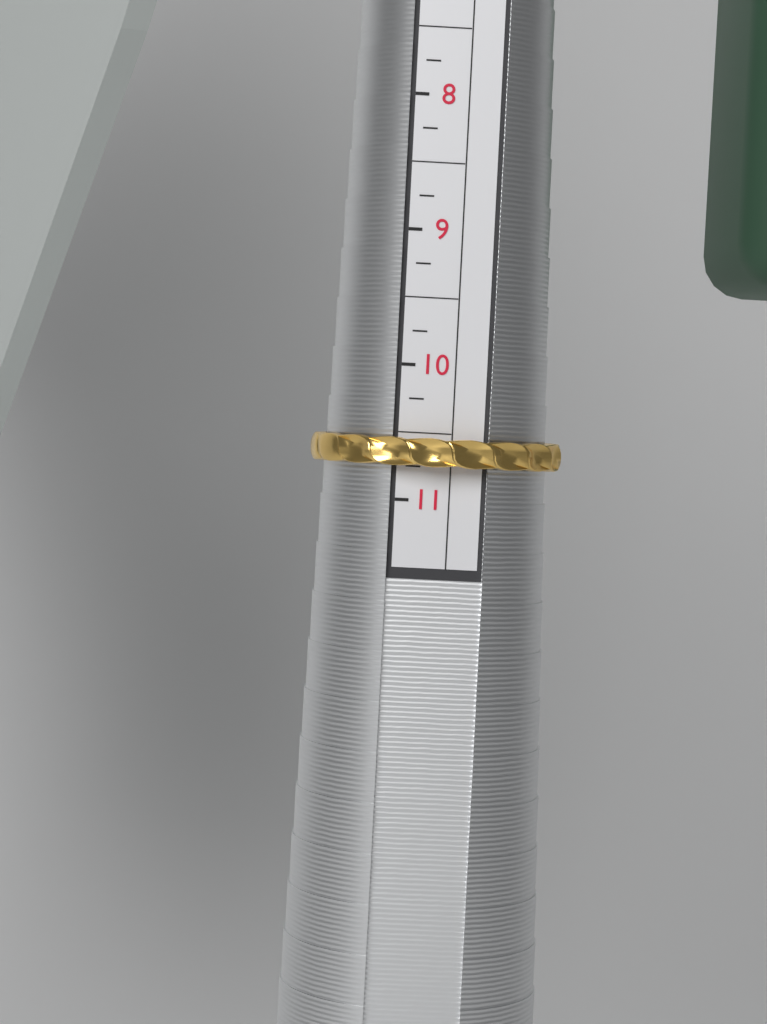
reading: 10.75 (no unit)
